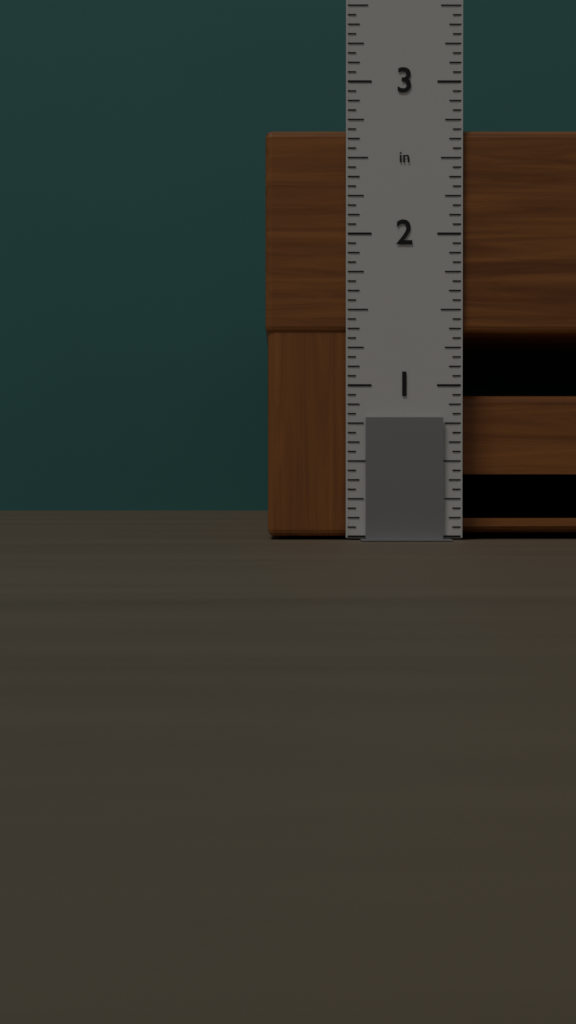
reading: 2.6875 in
